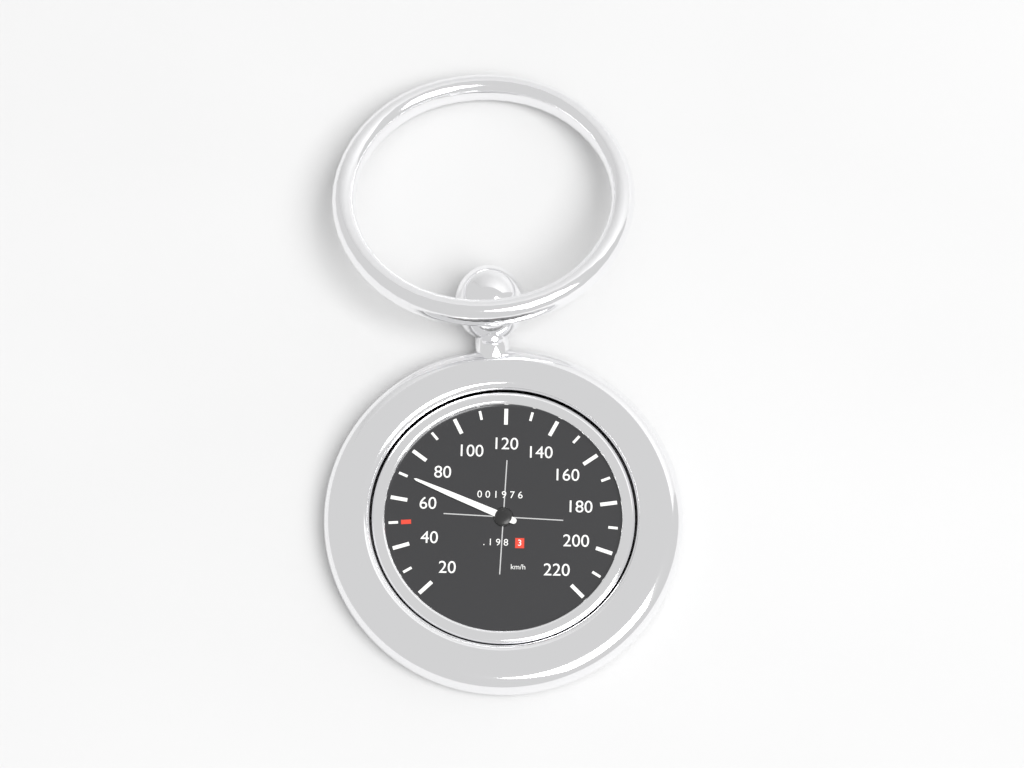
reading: 70 km/h
